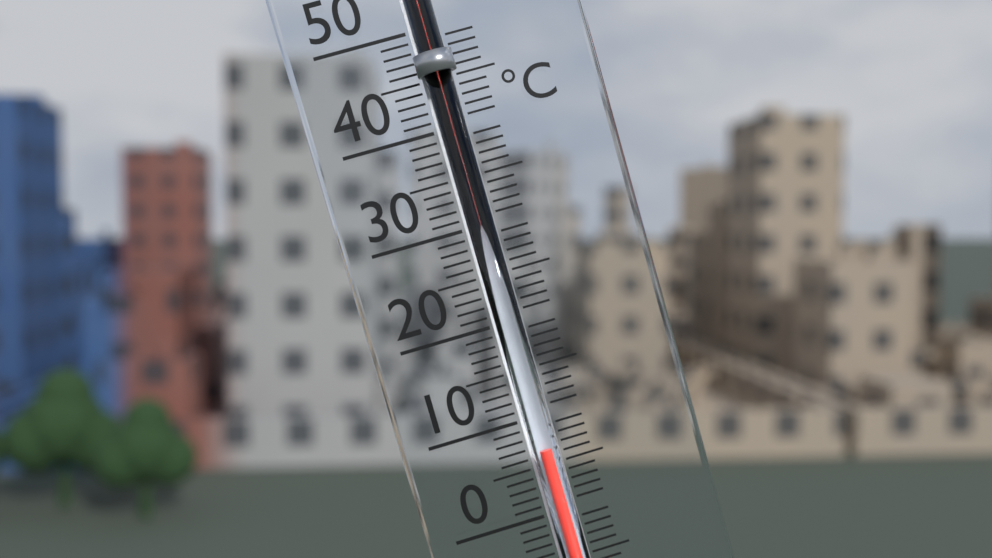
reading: 7 °C
